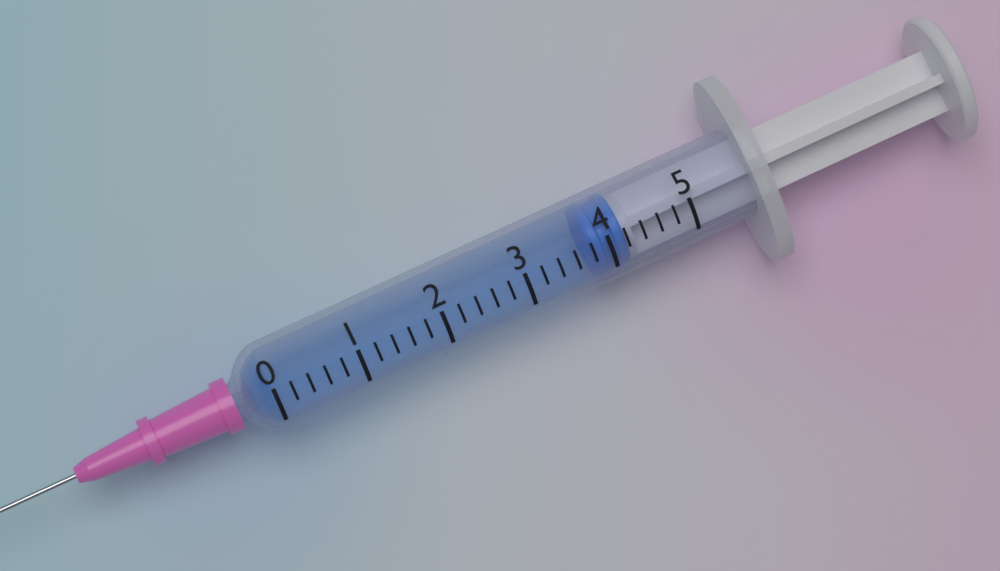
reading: 3.8 (no unit)
